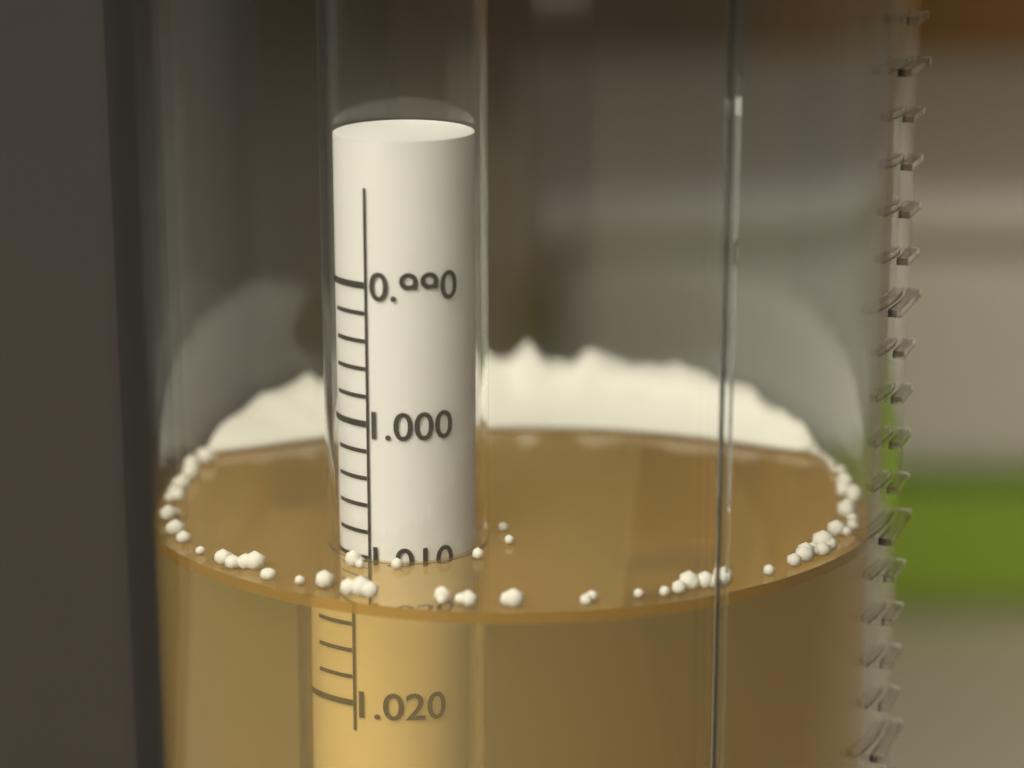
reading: 1.010 (no unit)
